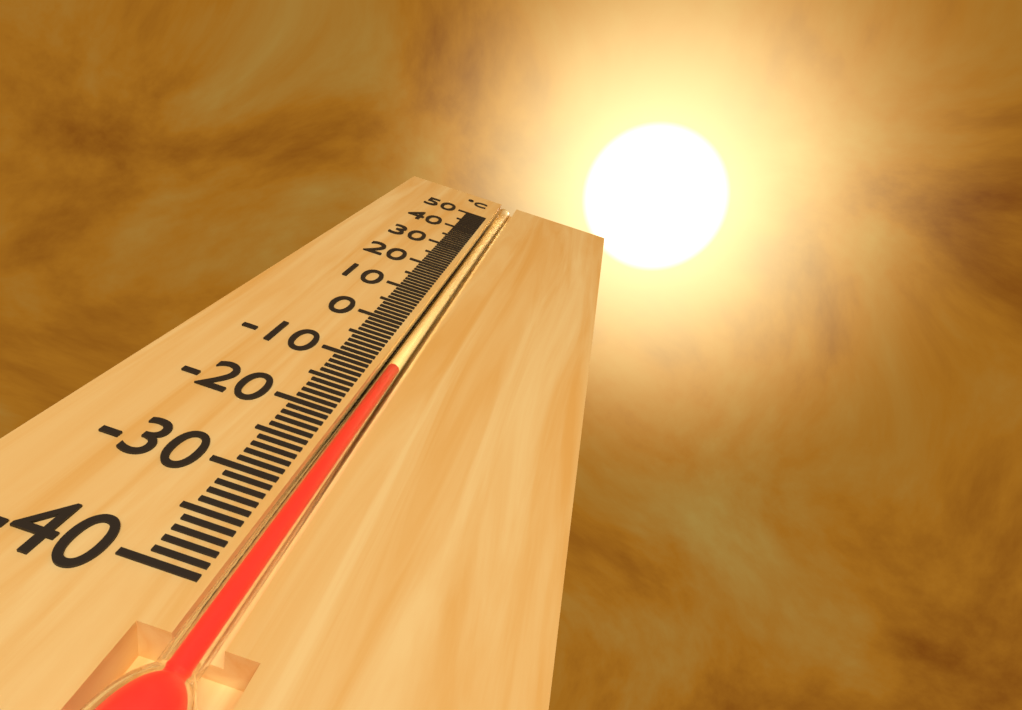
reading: -10 °C
